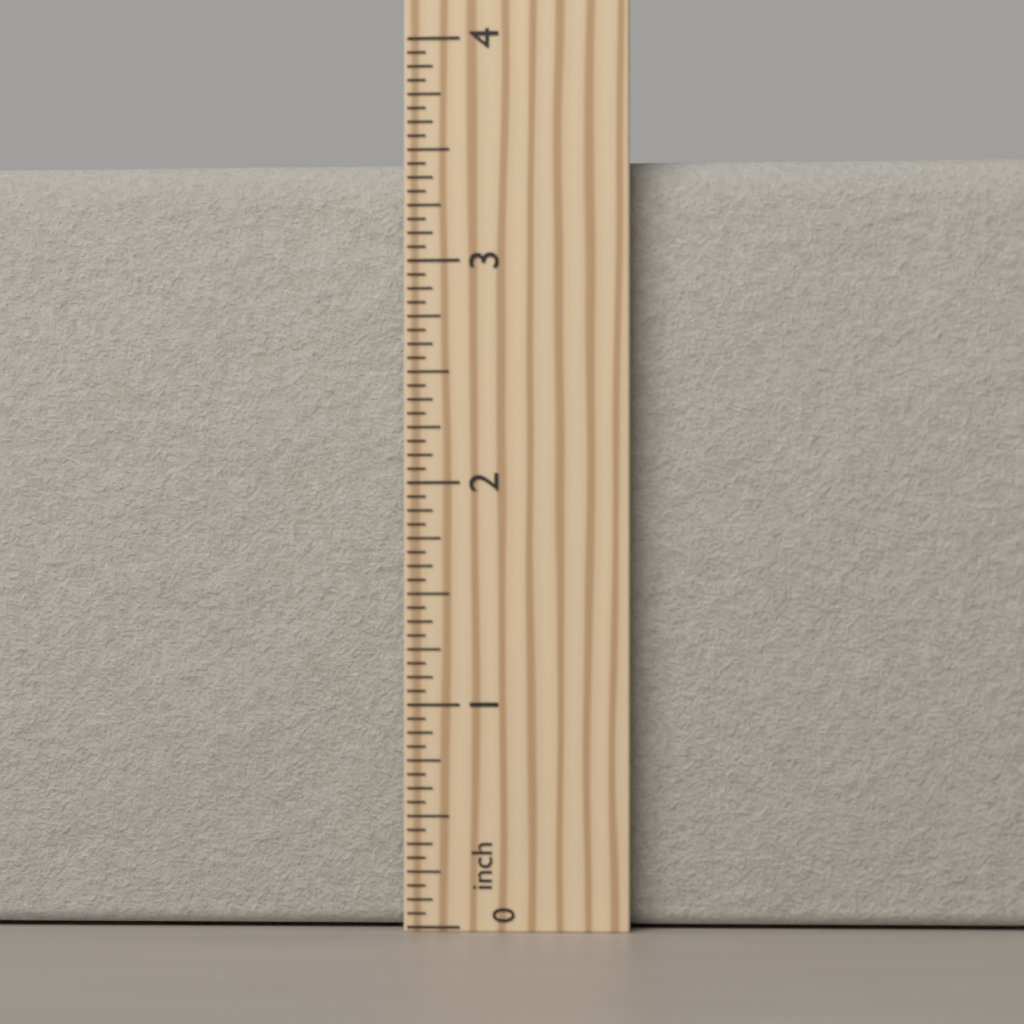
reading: 3.5000 inch
